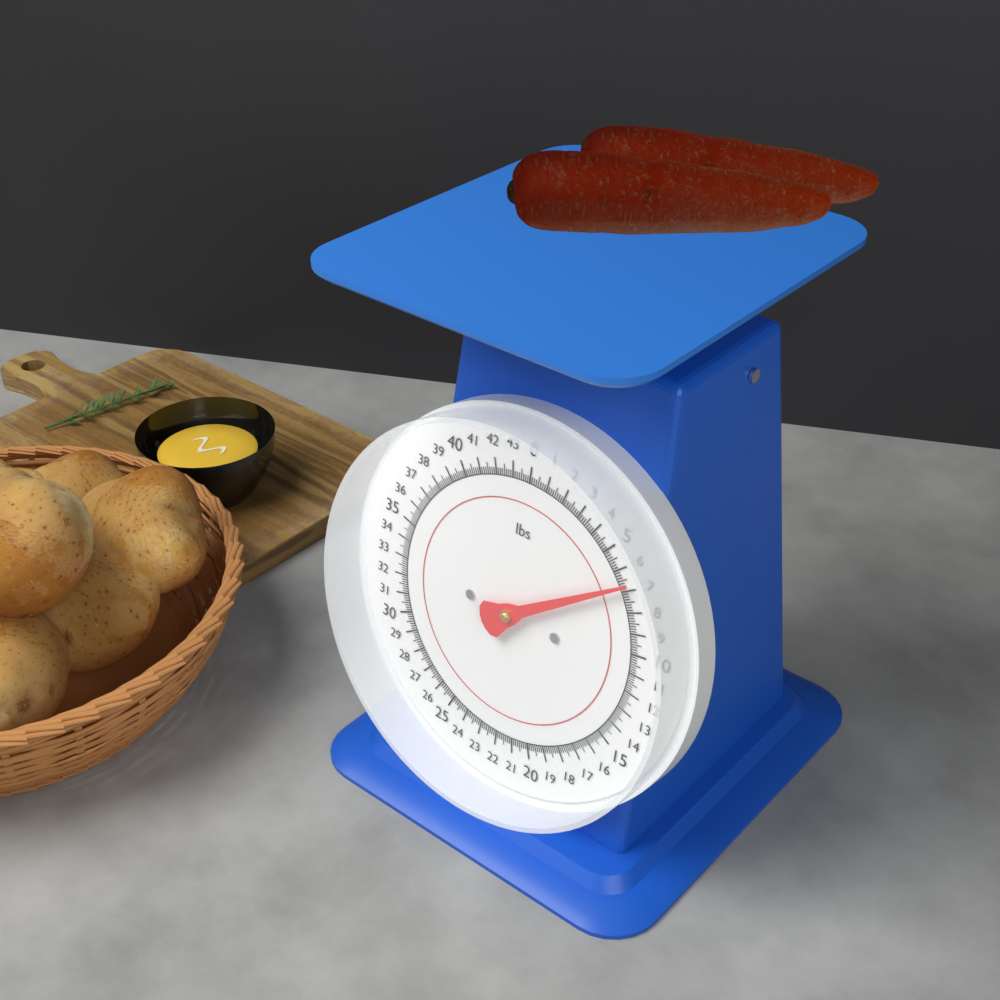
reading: 6.750 lbs
